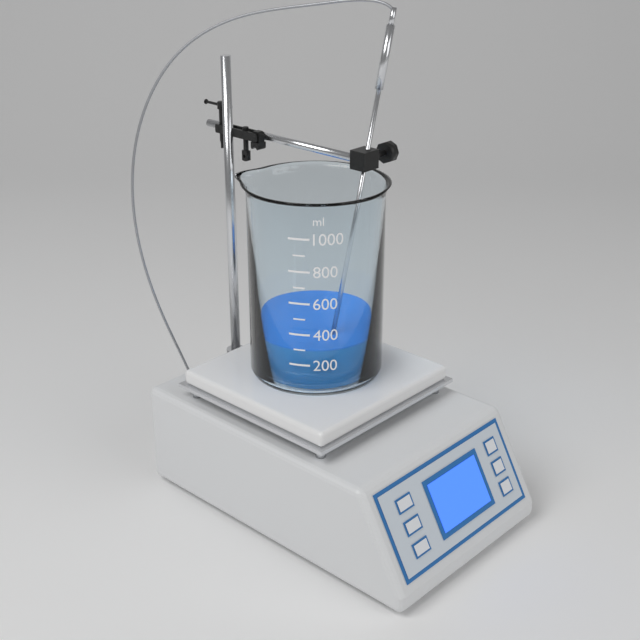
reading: 300 ml
